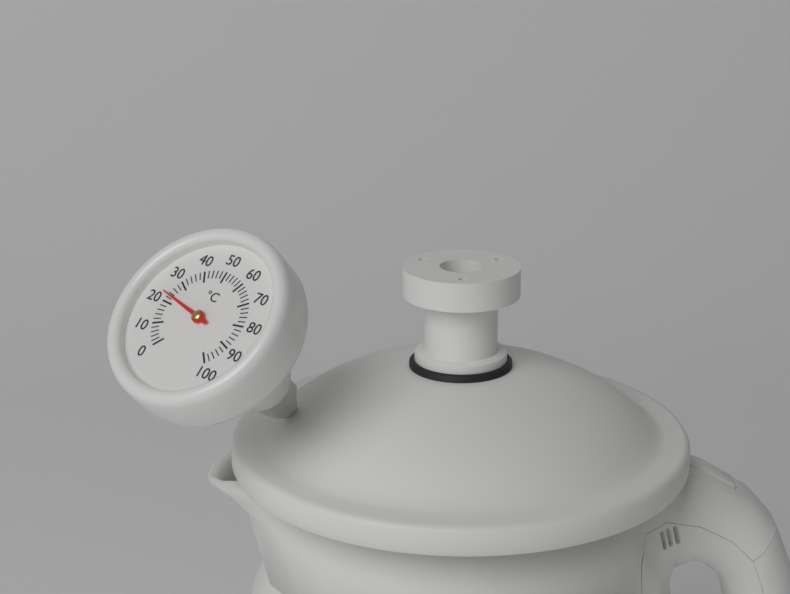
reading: 23 °C
